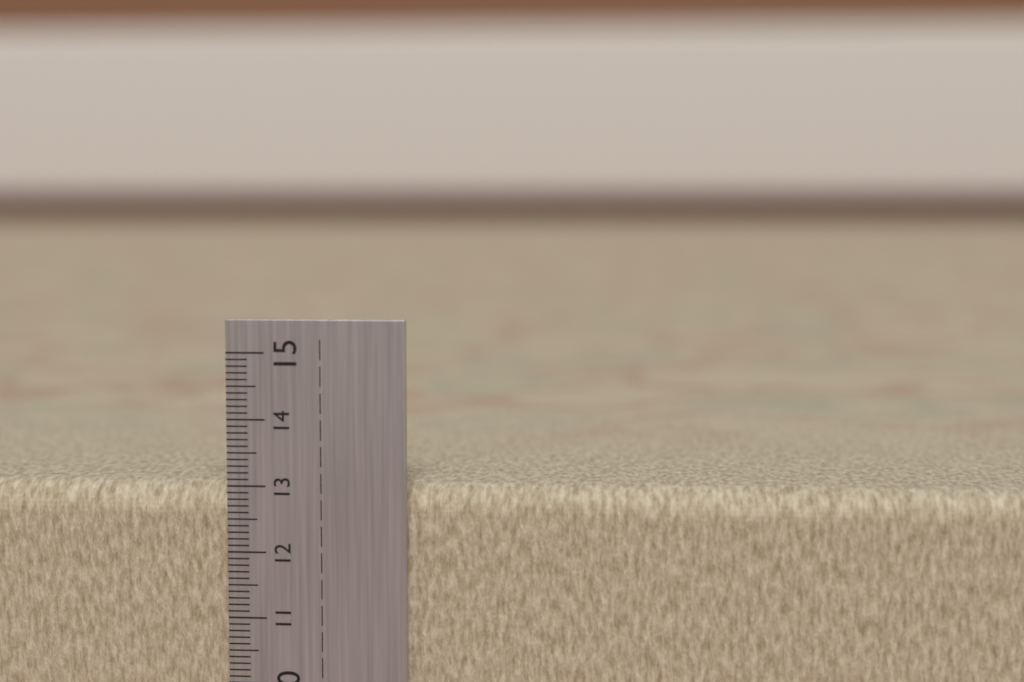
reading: 13.0 cm
